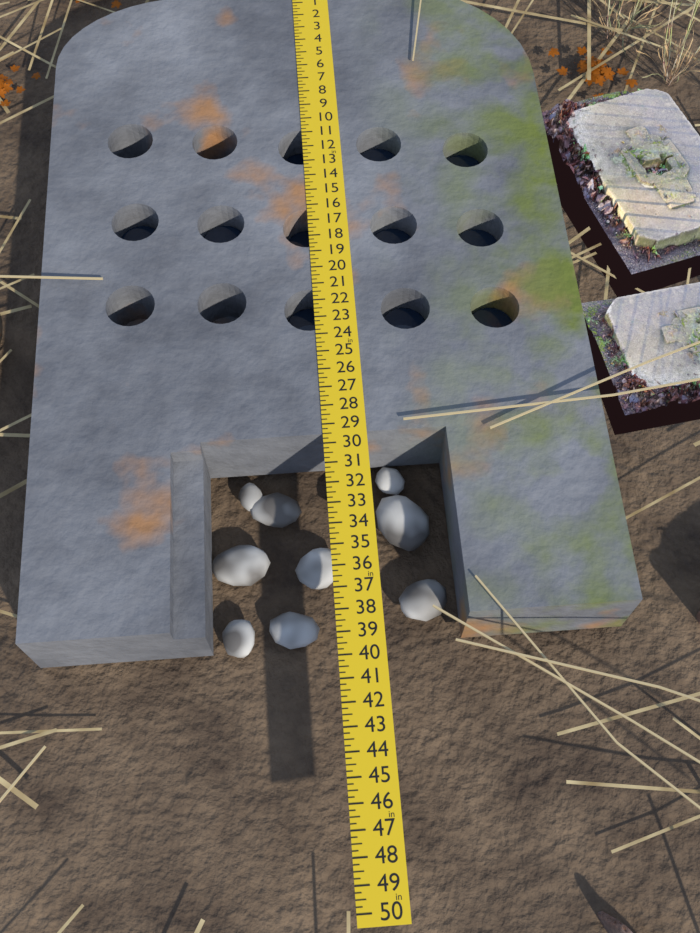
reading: 38.50 in
